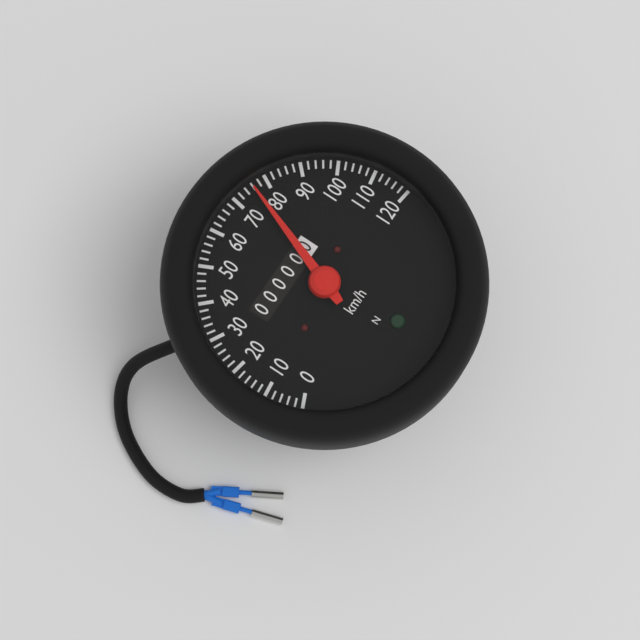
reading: 76 km/h
